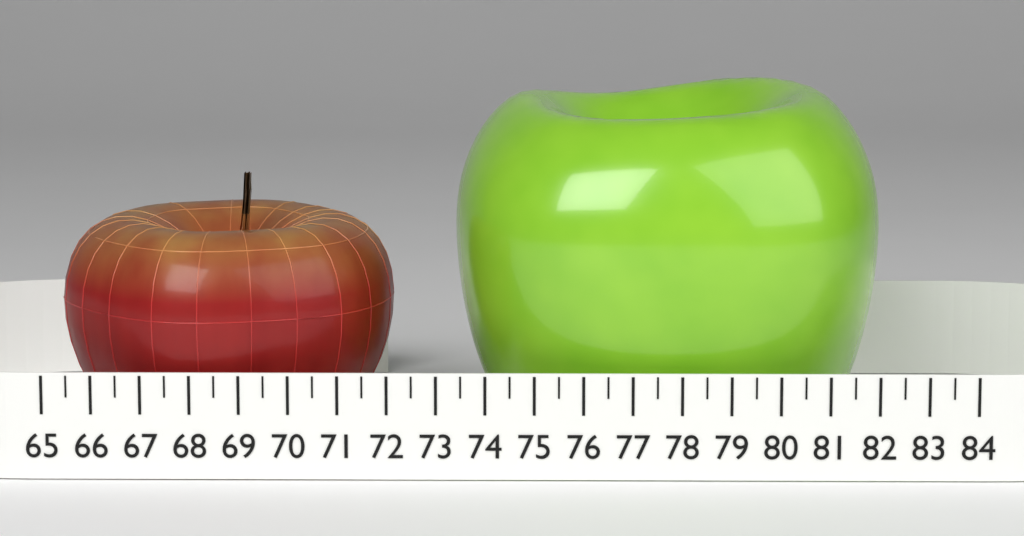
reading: 72.0 (no unit)
